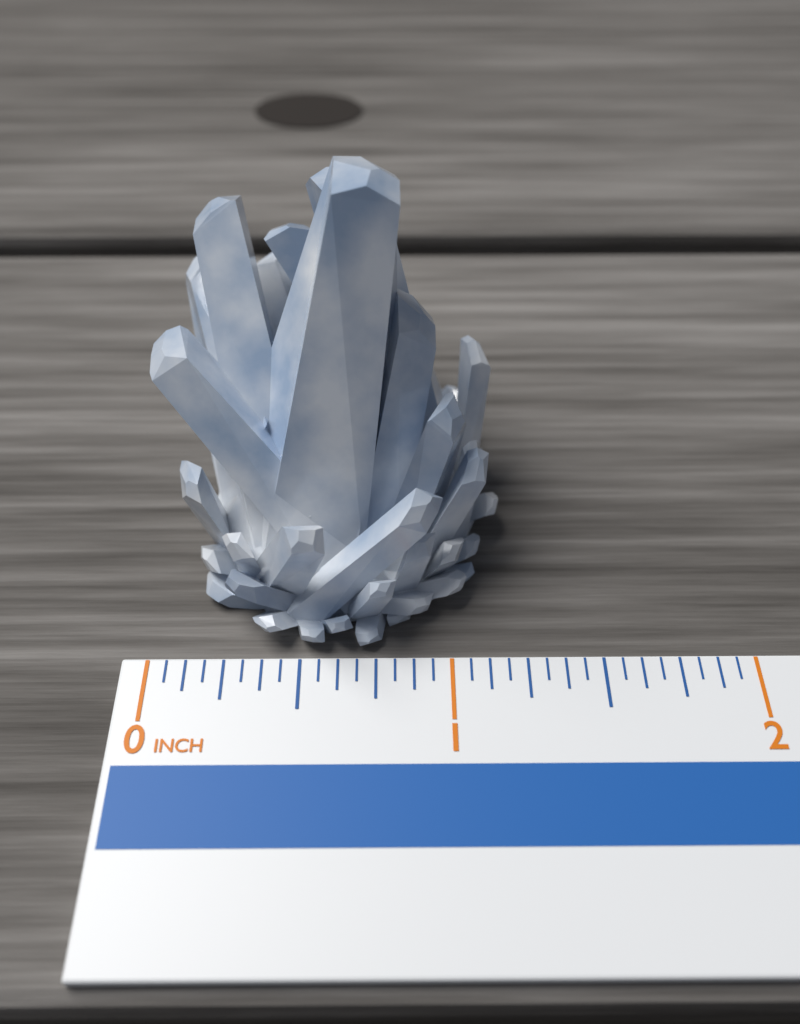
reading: 1.1875 in
